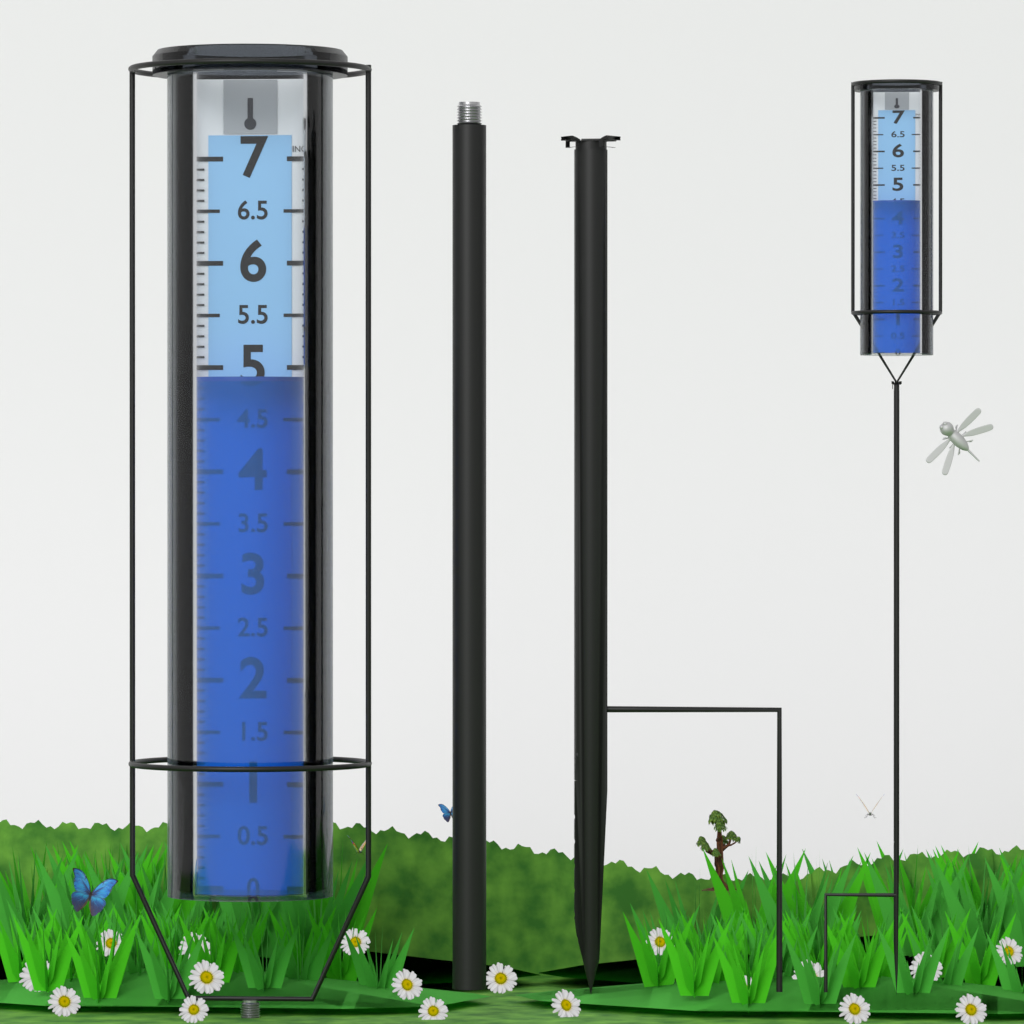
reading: 4.9 in
